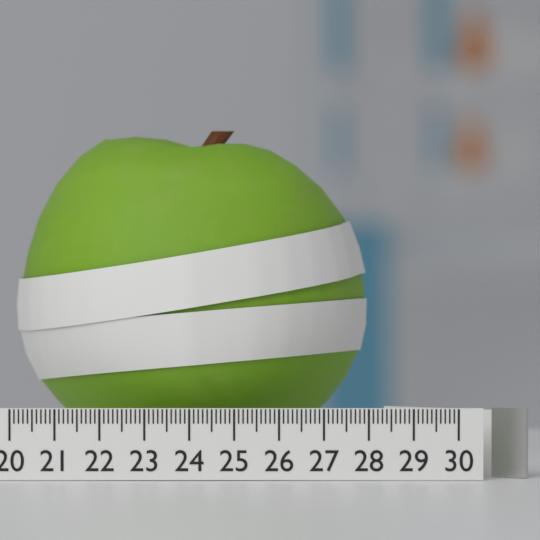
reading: 28.0 (no unit)
